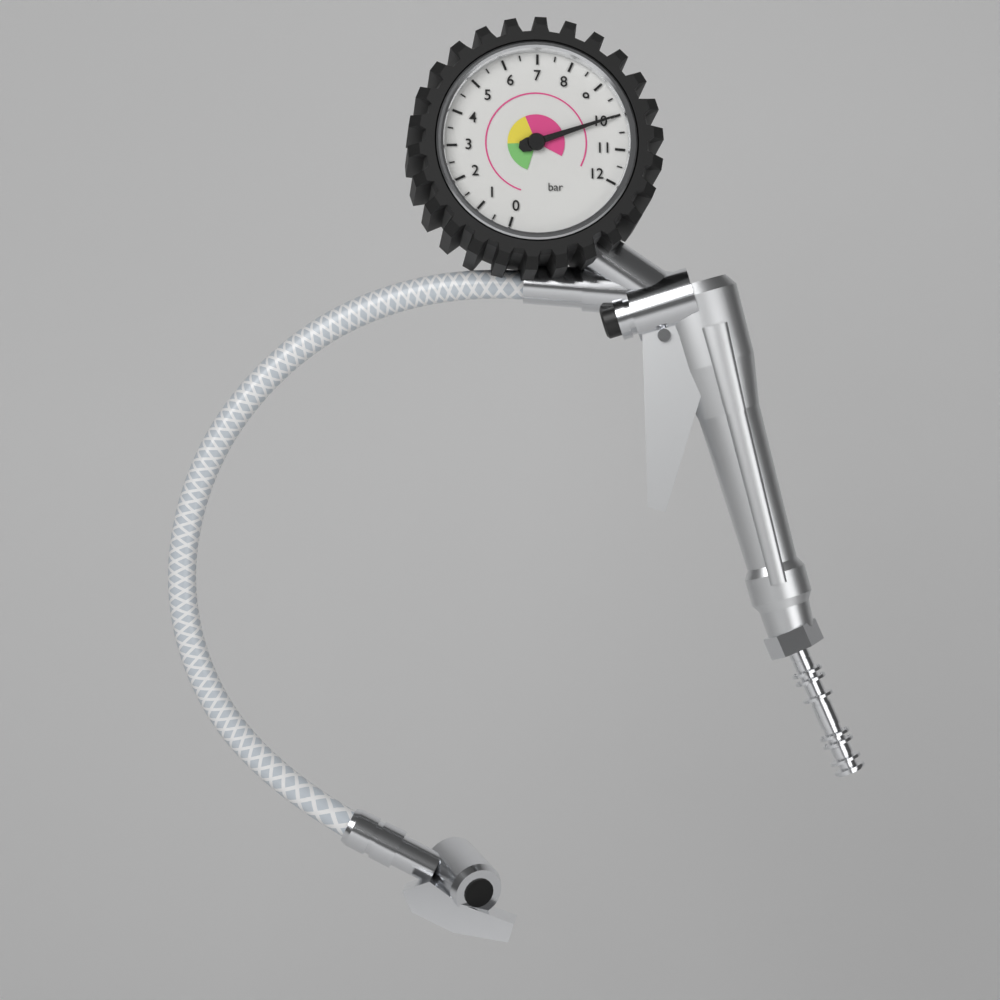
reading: 10.0 bar
